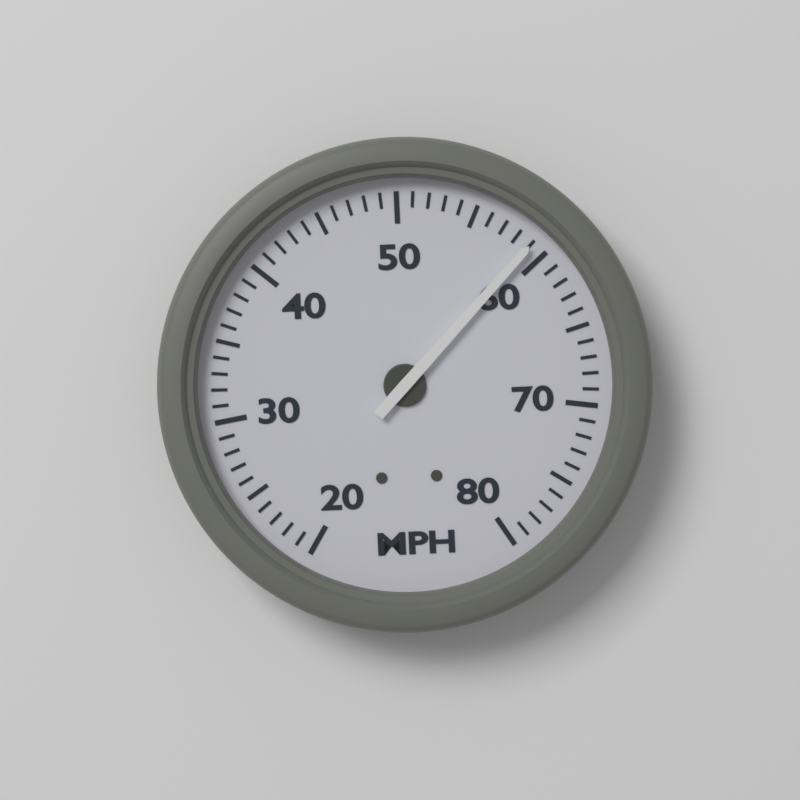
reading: 59 MPH
